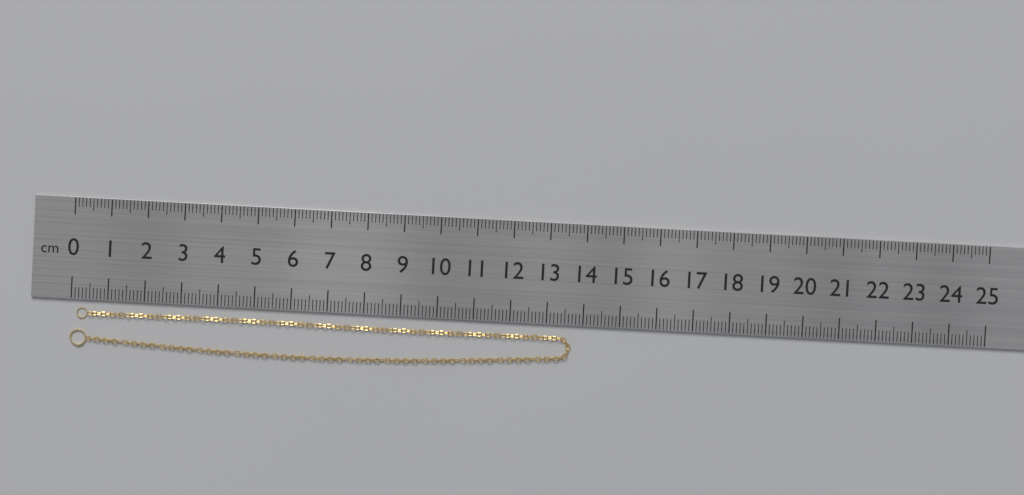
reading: 13.7 cm
